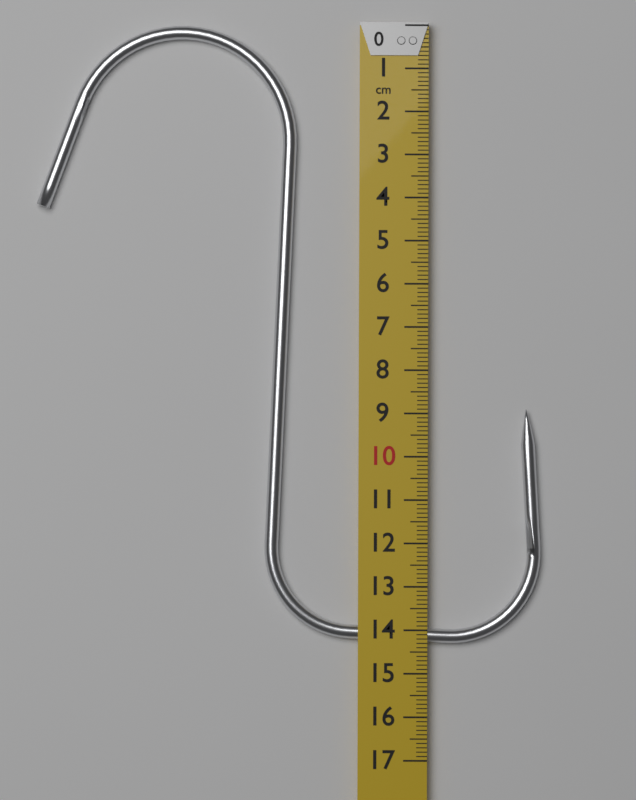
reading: 14.3 cm
